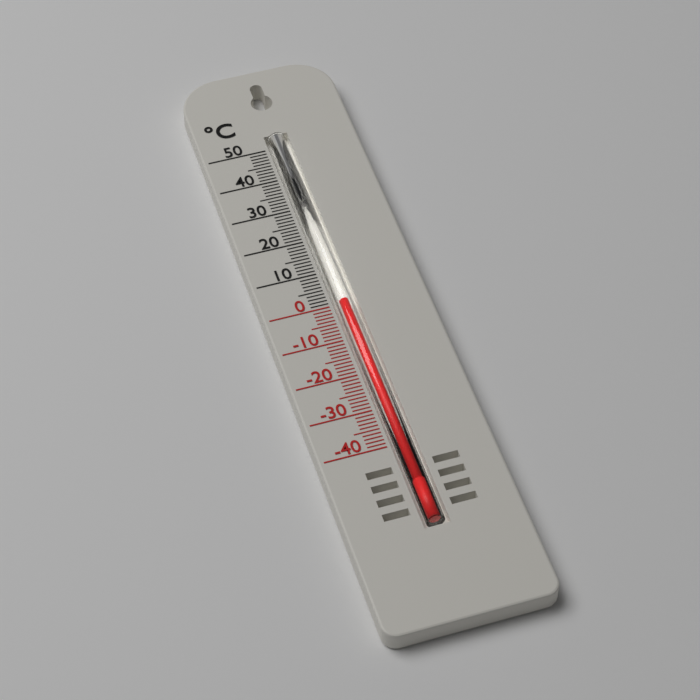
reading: 1 °C
